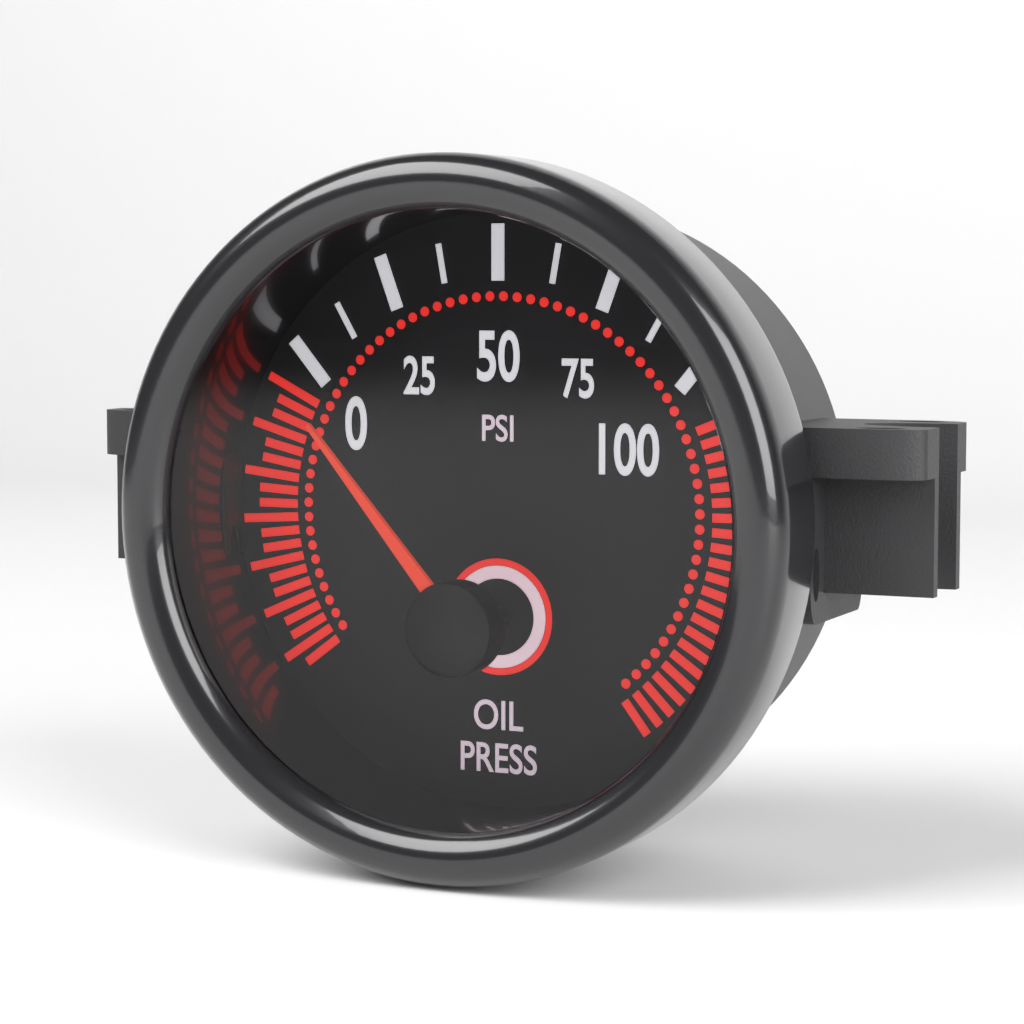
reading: 0.0 psi
